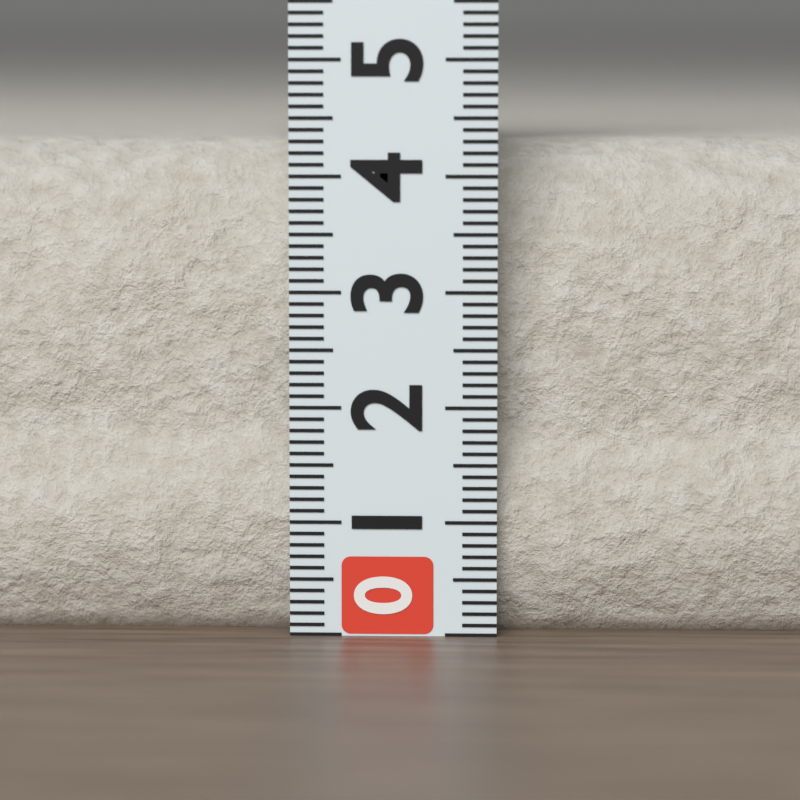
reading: 4.3 (no unit)
